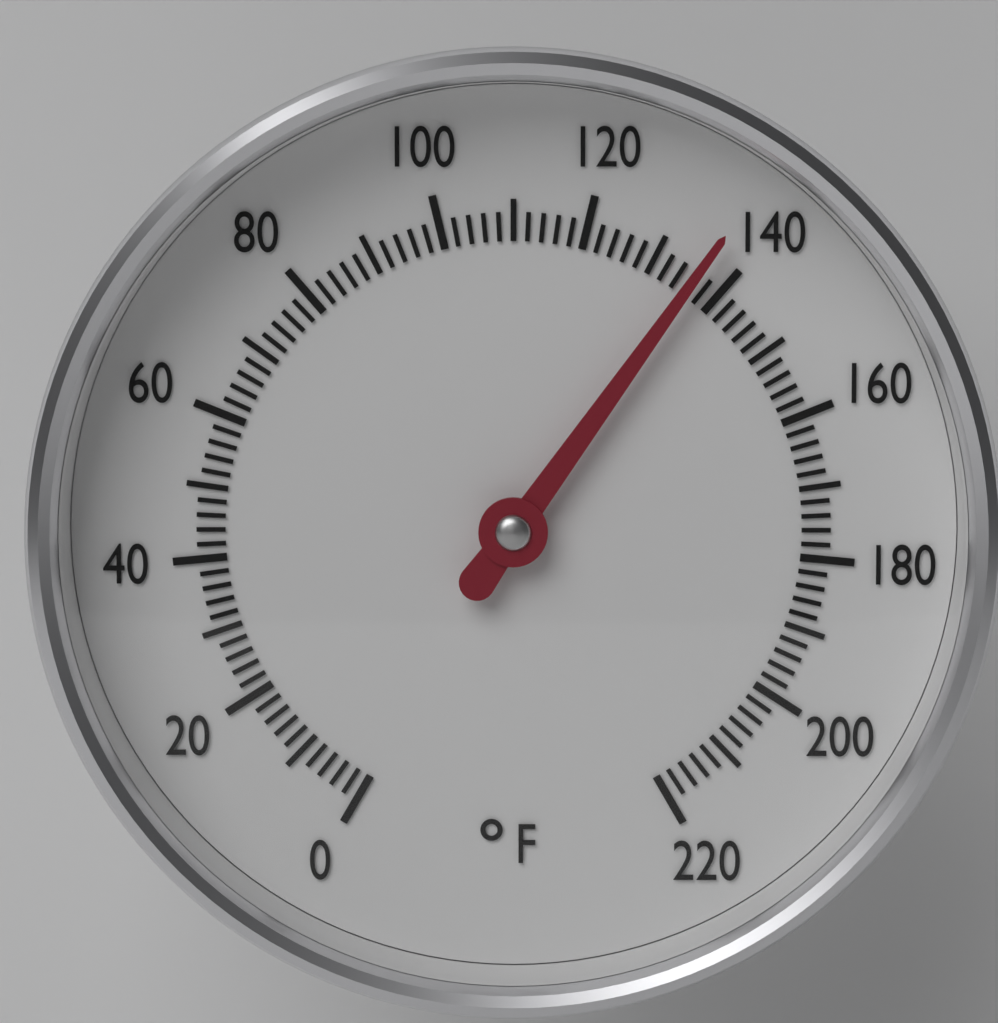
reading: 136 °F
